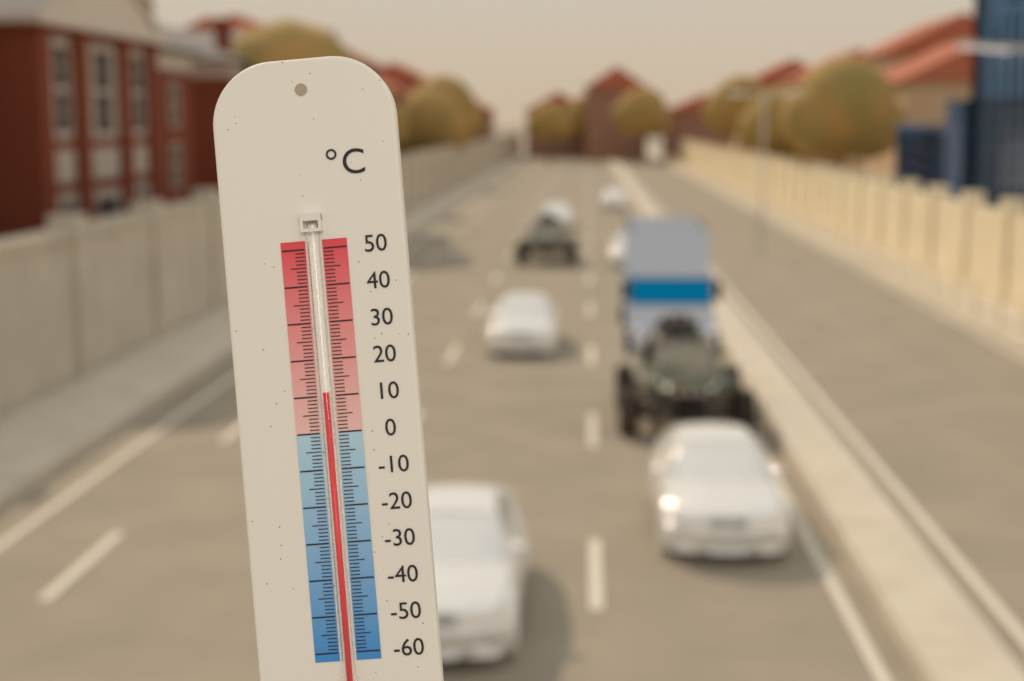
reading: 11 °C
